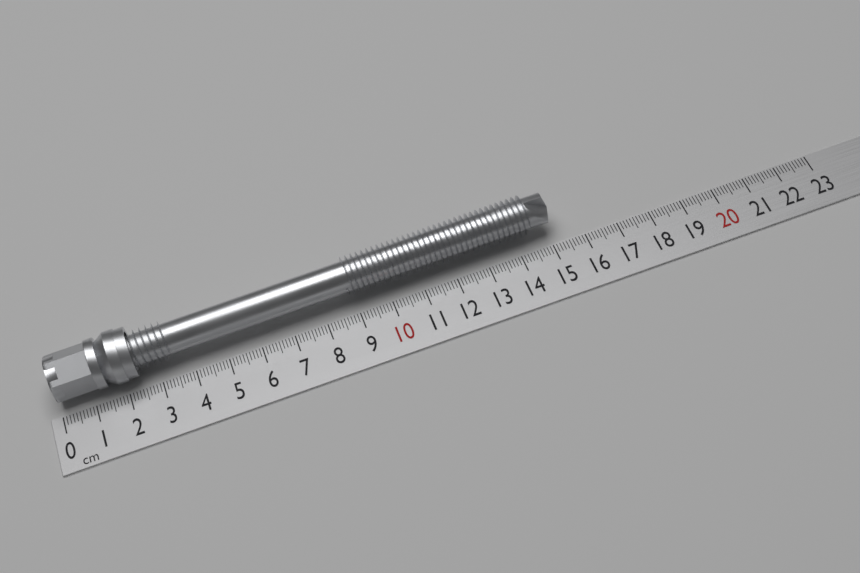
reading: 15.2 cm
